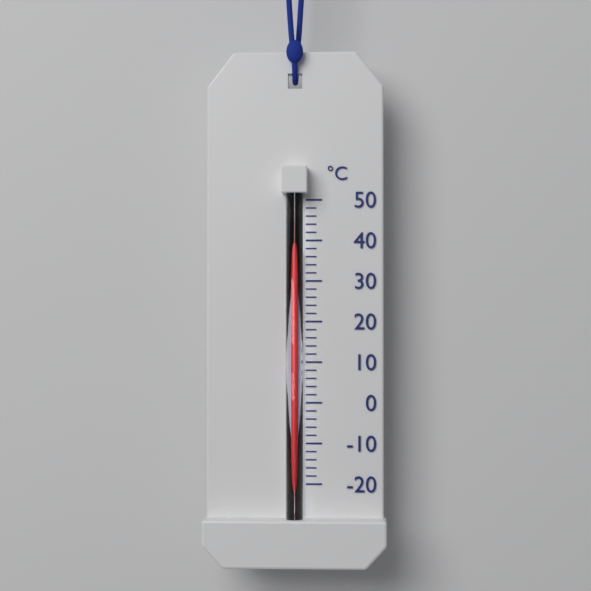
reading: 38 °C
